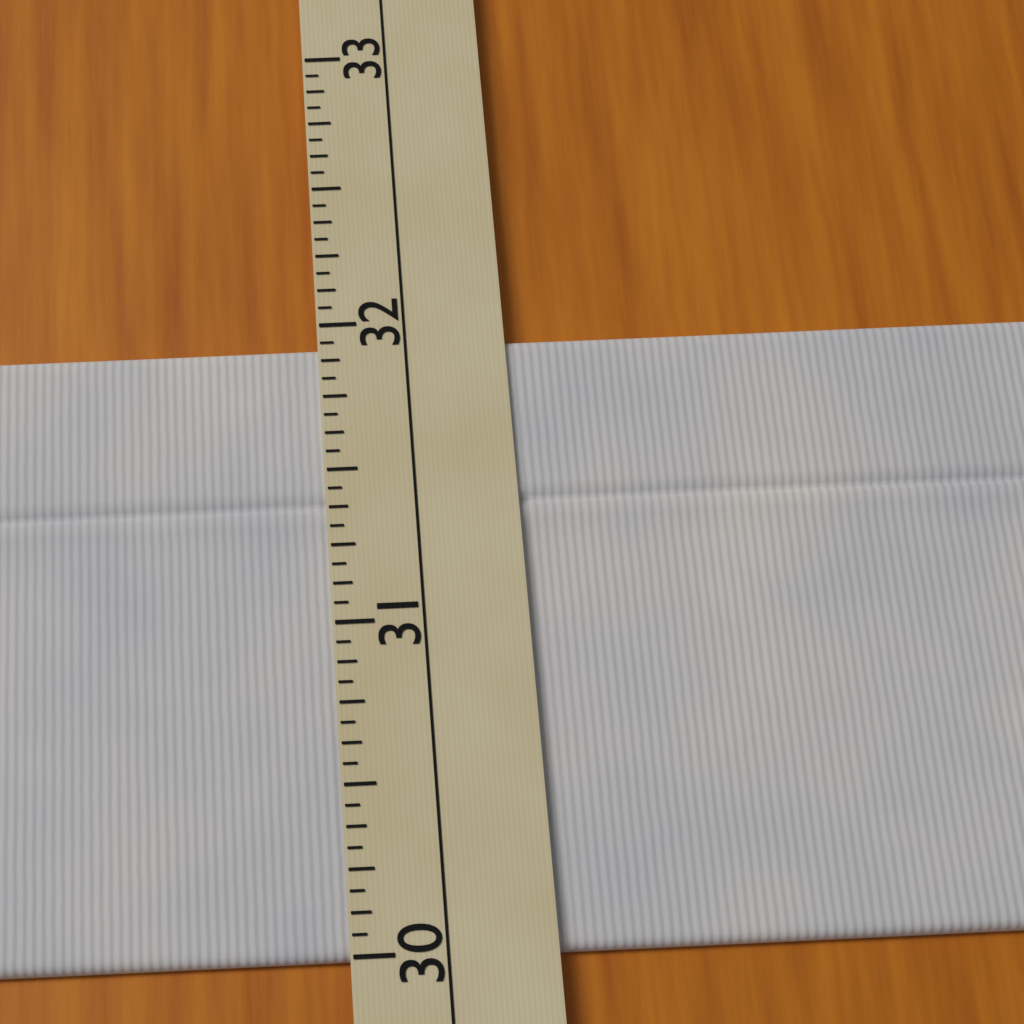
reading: 31.9375 (no unit)
